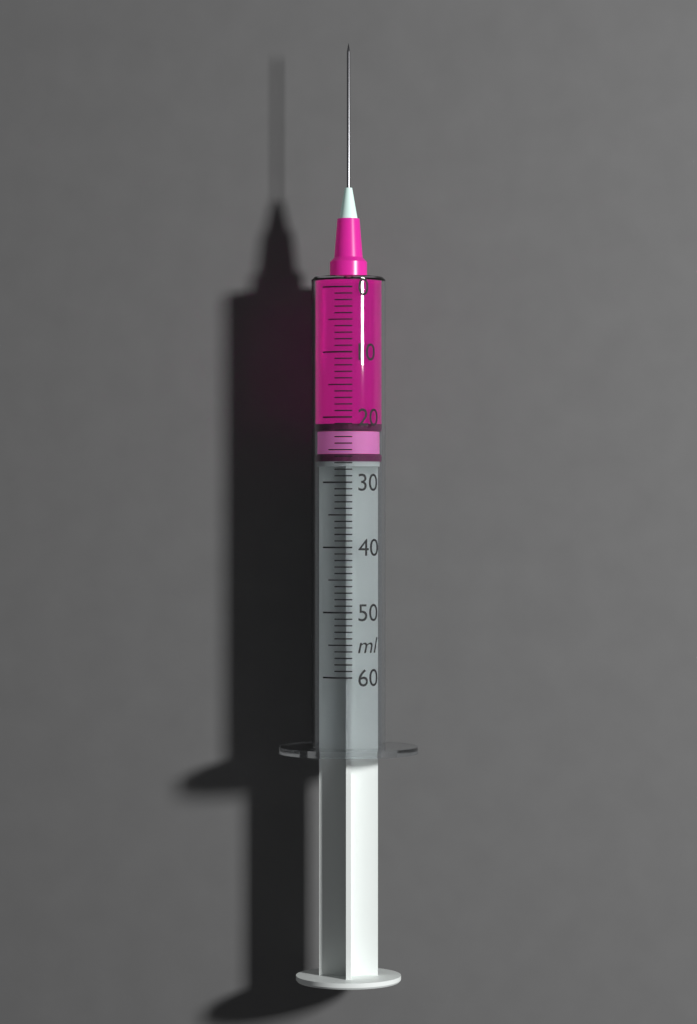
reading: 21 ml
